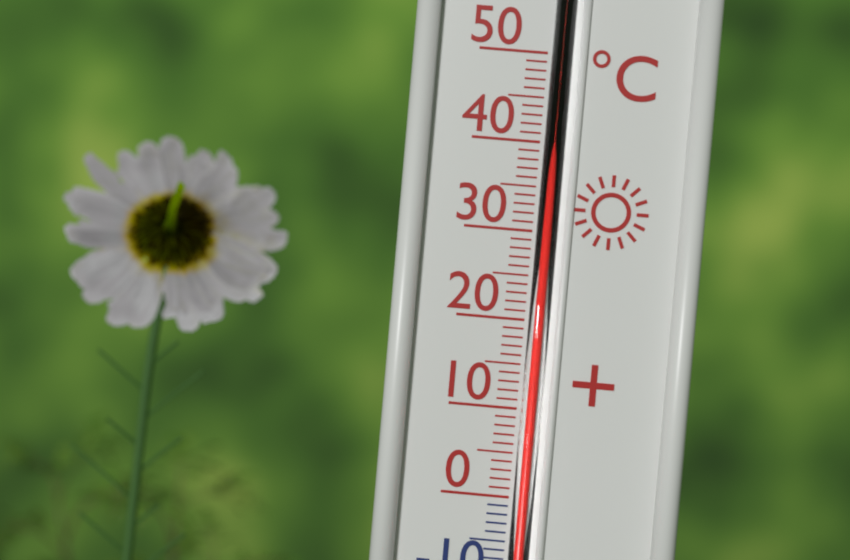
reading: 40 °C
